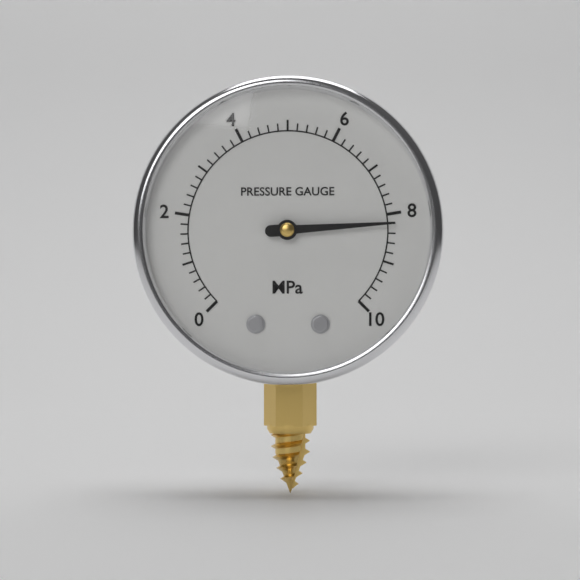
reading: 8.2 MPa
